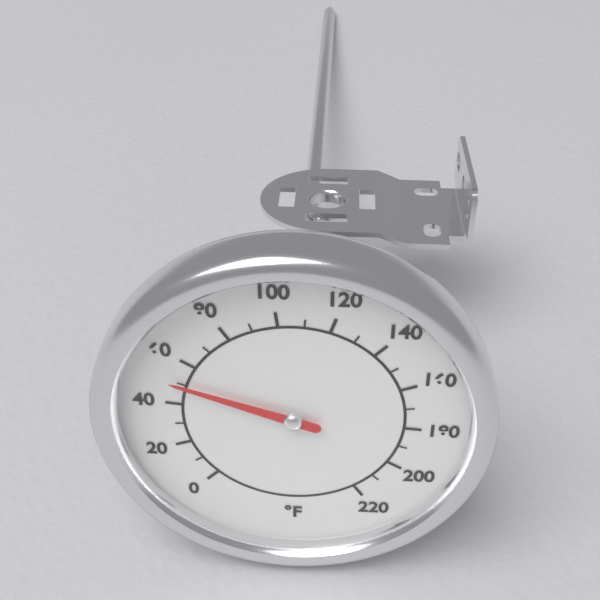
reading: 50 °F
